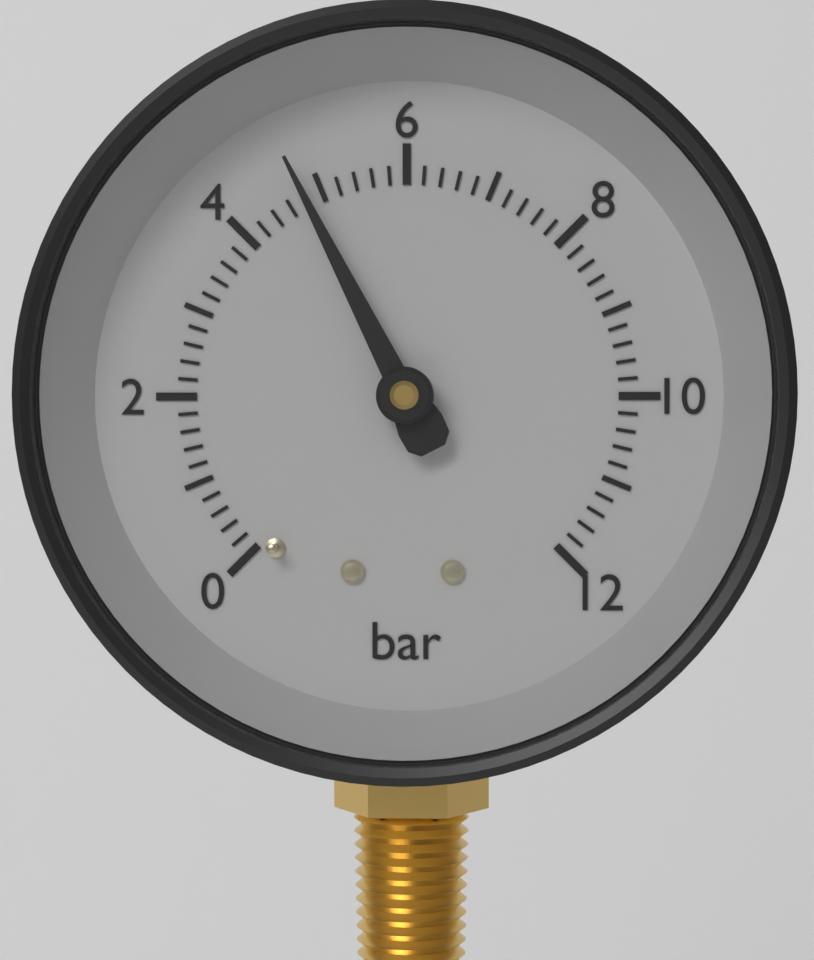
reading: 4.8 bar
